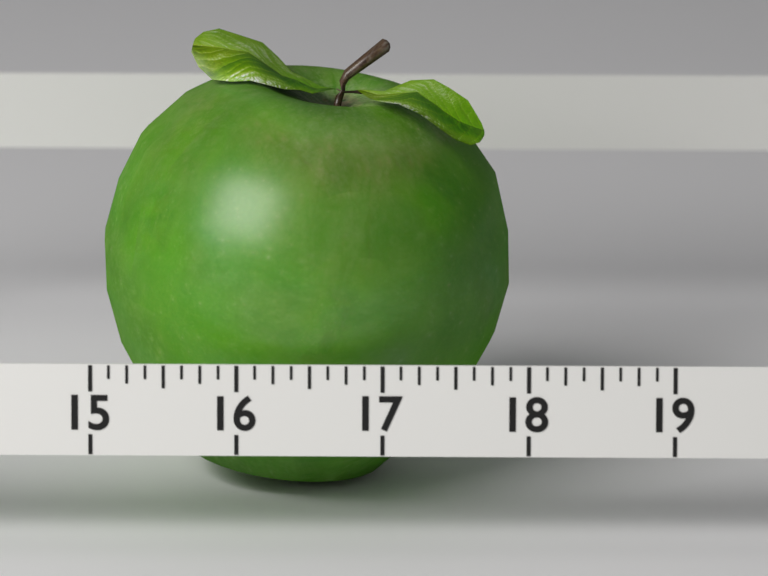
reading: 17.875 (no unit)
